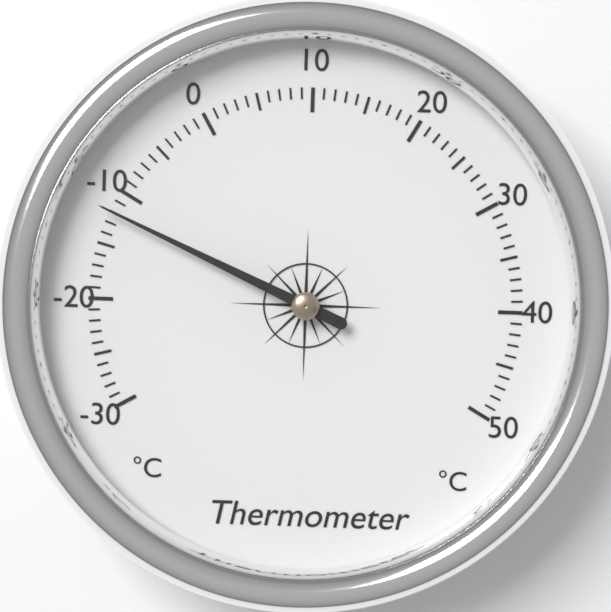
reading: -12 °C
